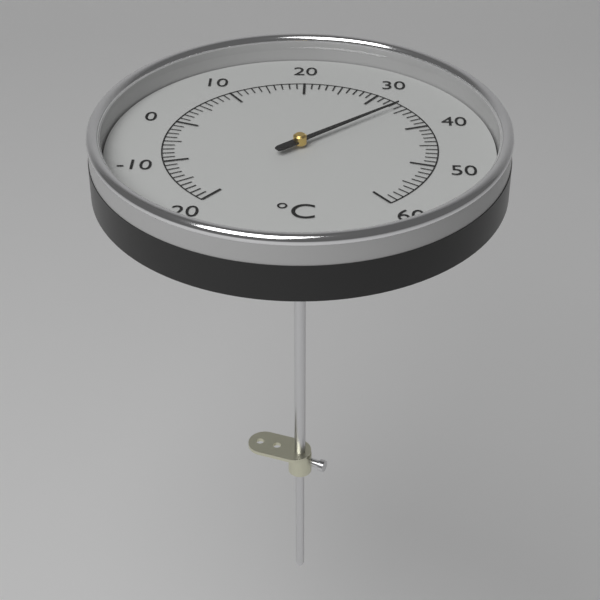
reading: 34 °C
